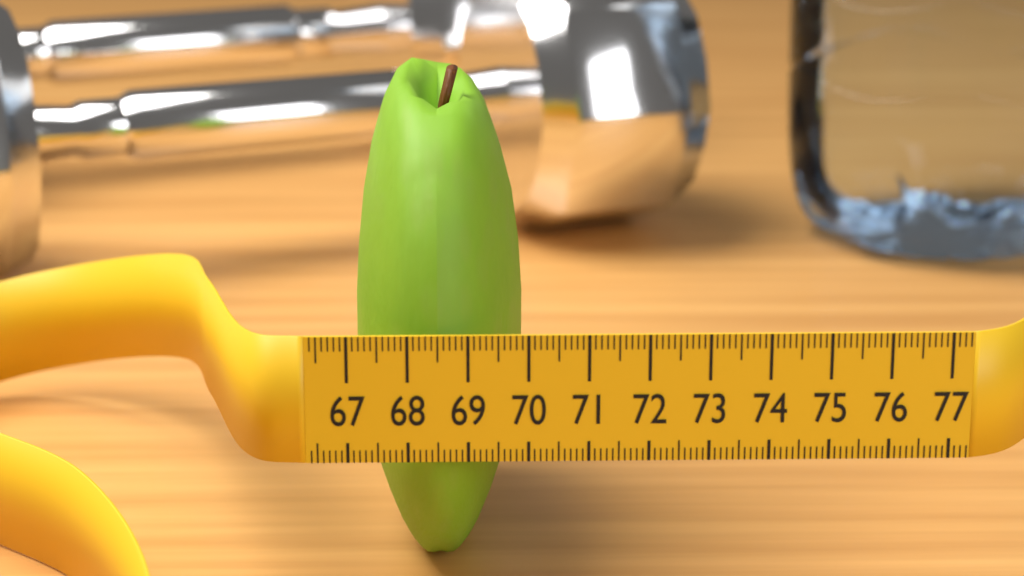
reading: 70.0 (no unit)
